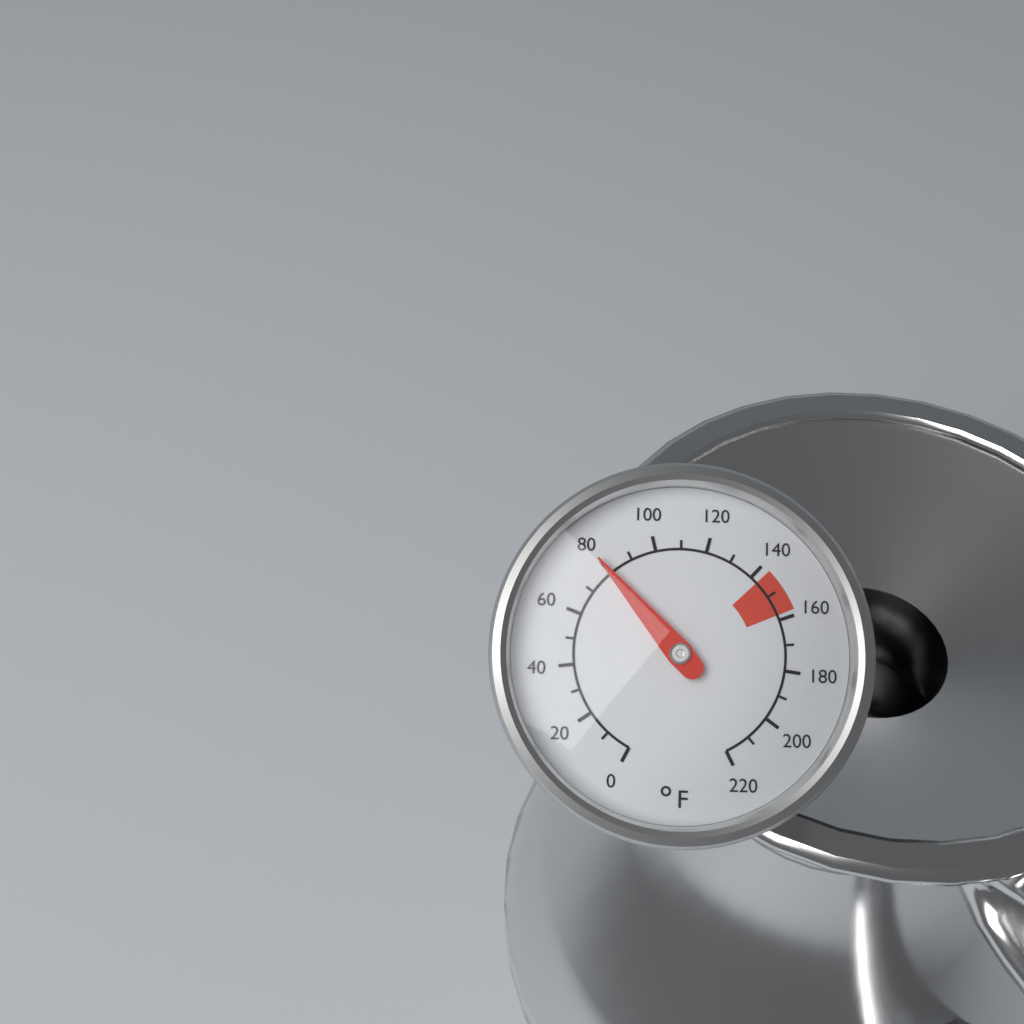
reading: 80 °F
